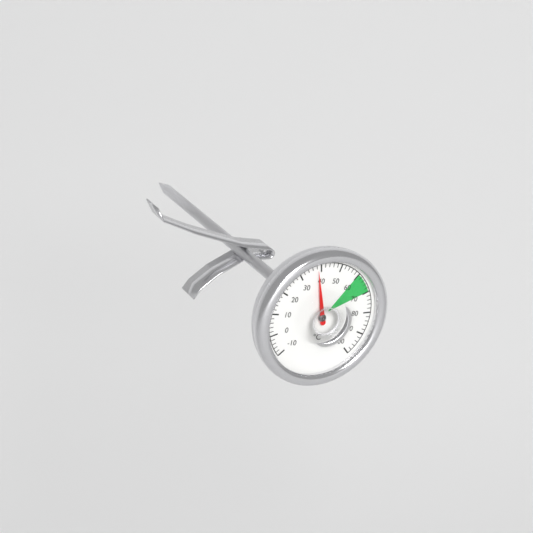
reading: 38 °C
